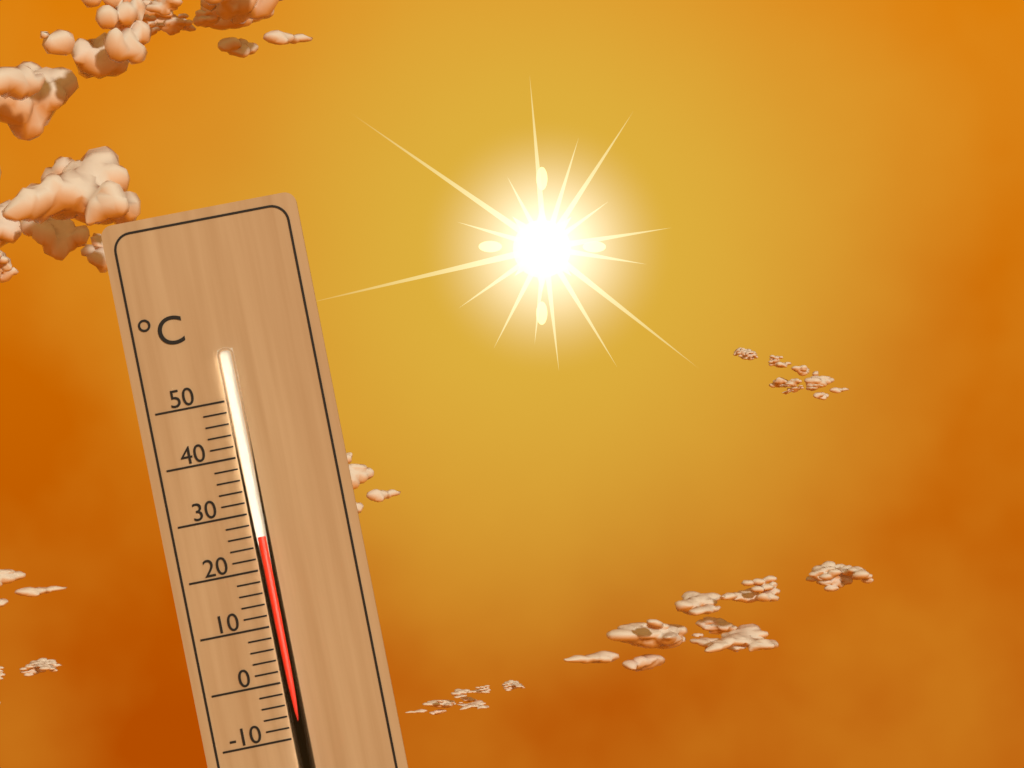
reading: 26 °C
